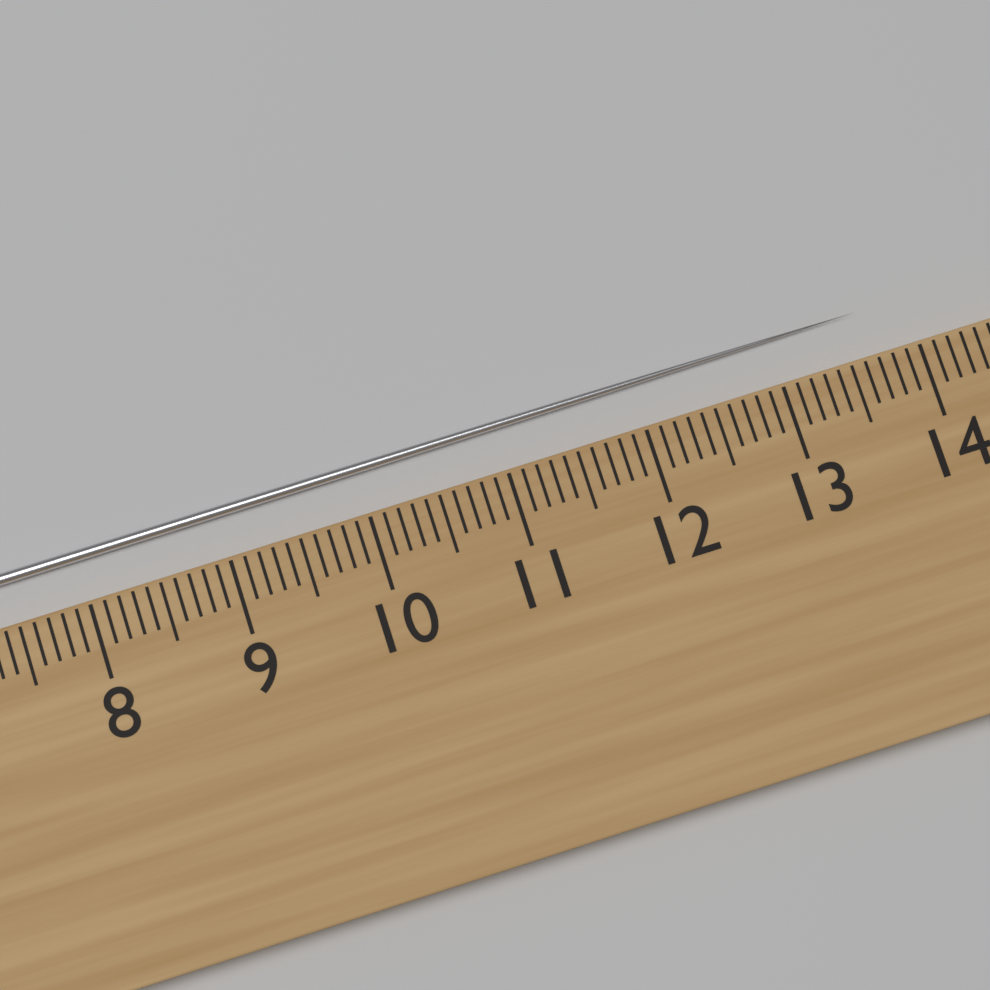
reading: 13.7 cm
